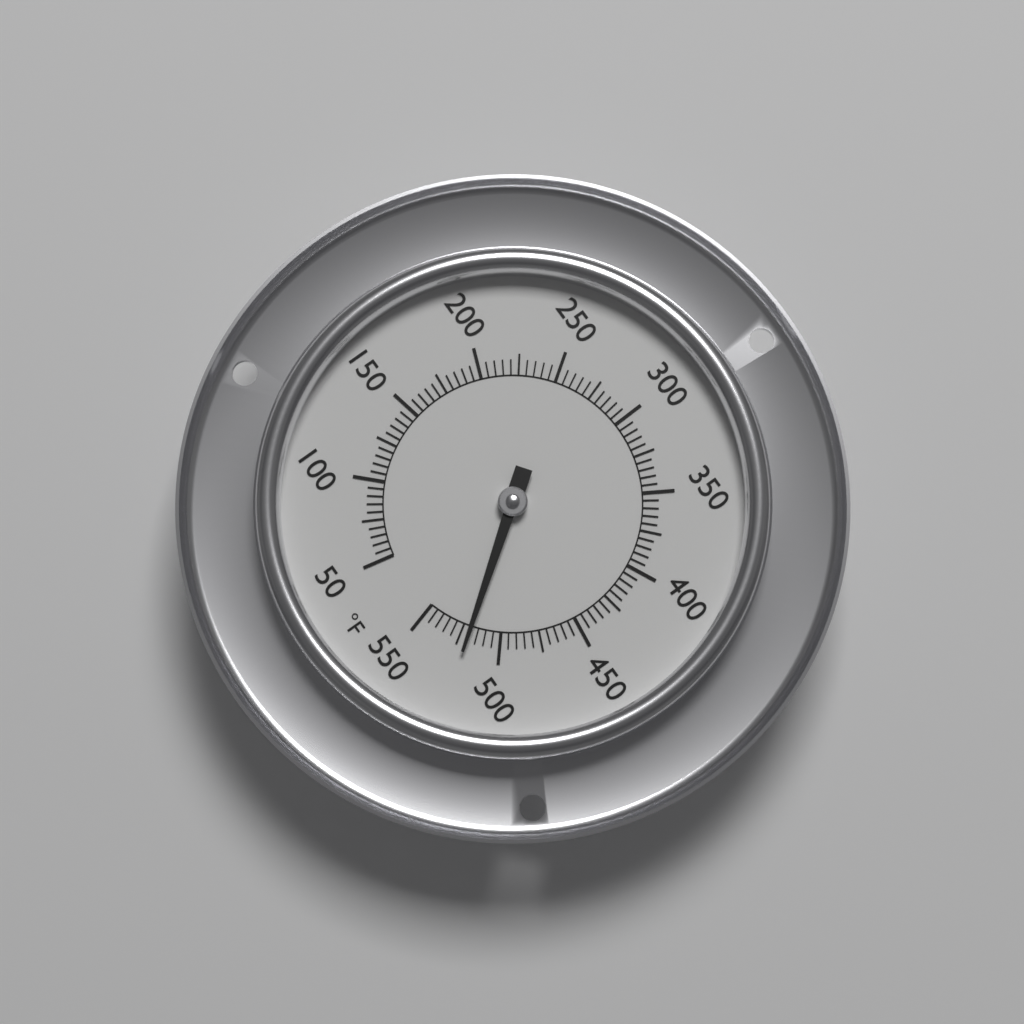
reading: 520 °F
